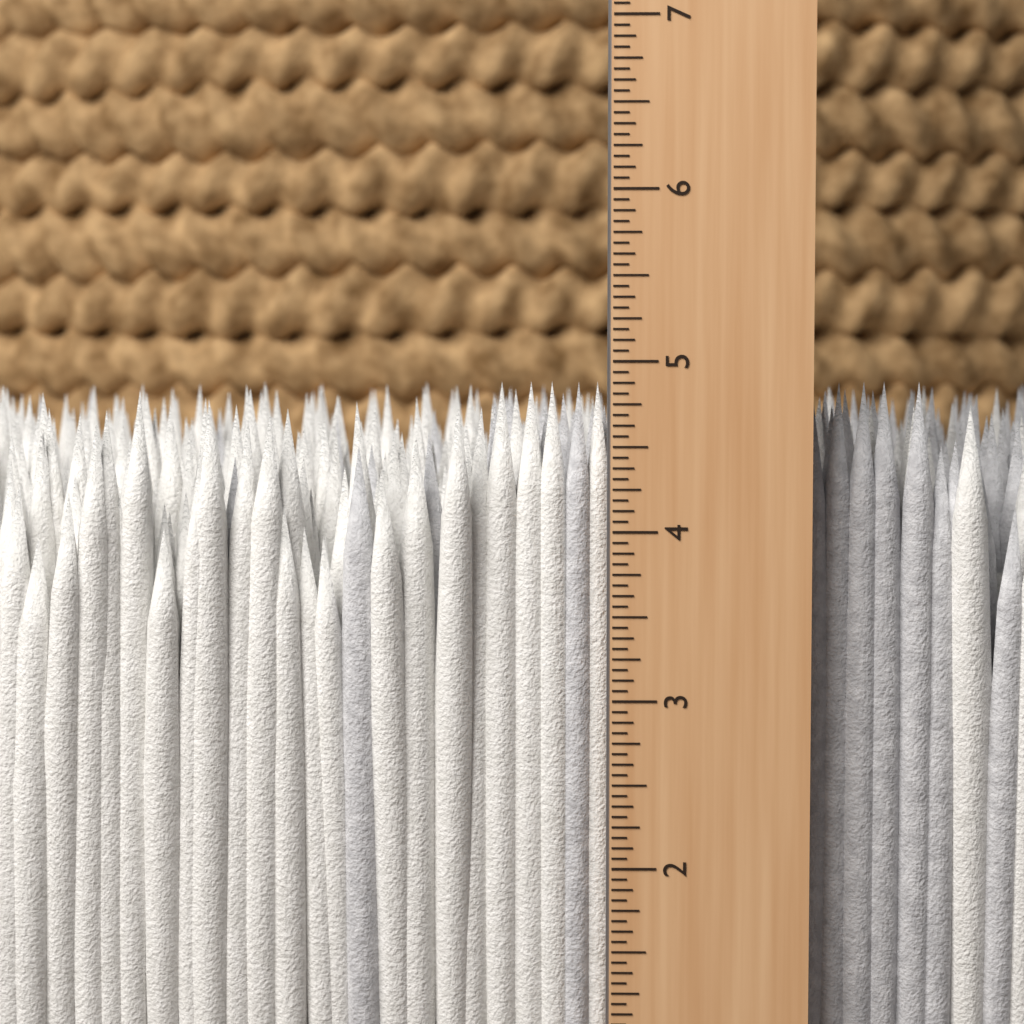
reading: 4.8750 in
